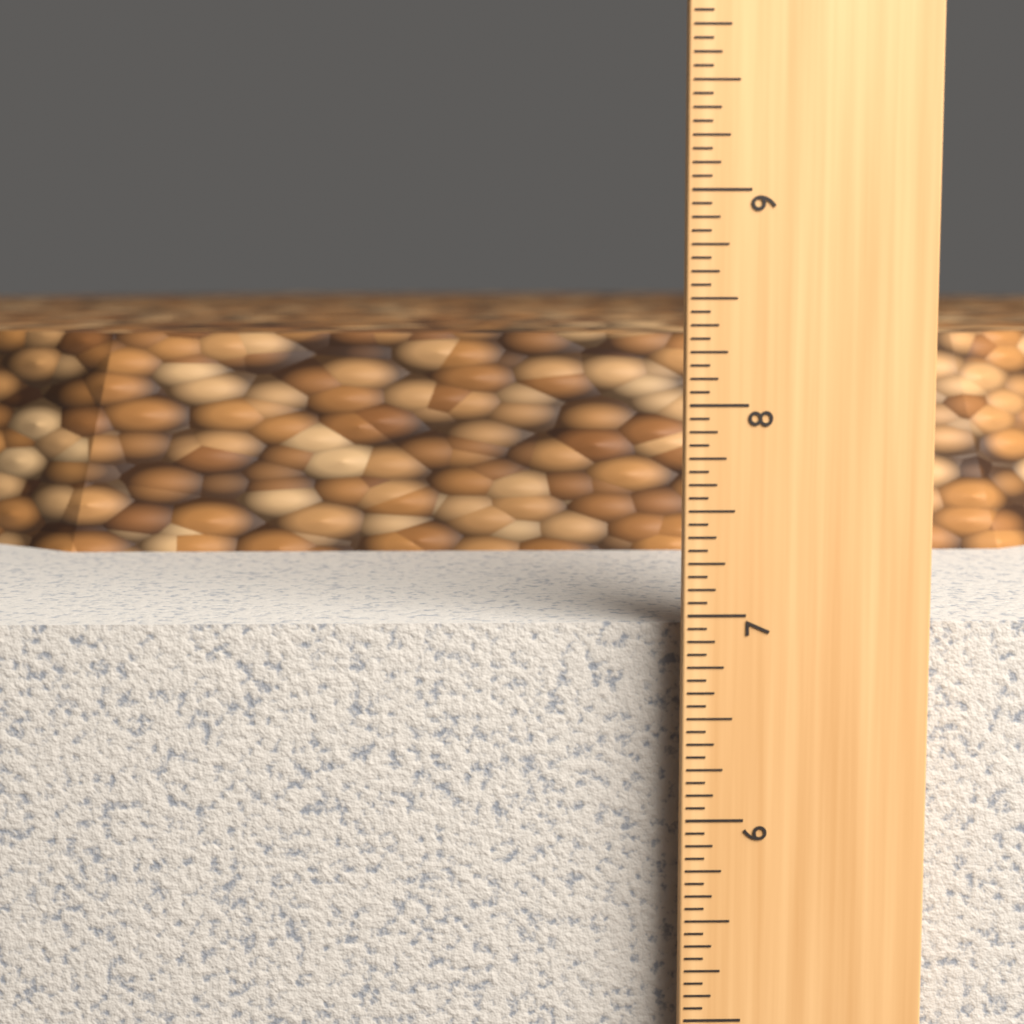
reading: 6.9375 in
